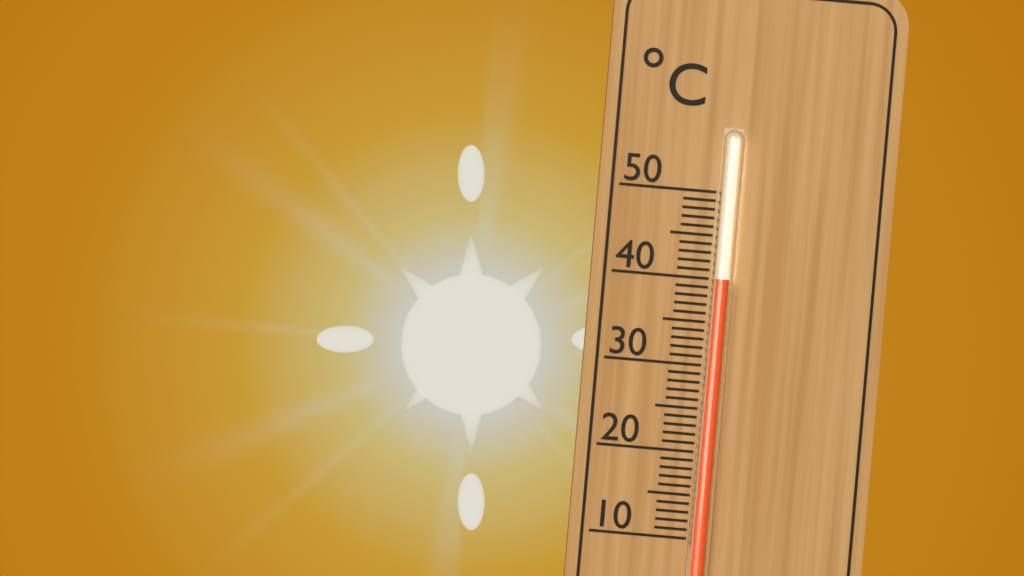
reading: 40 °C
